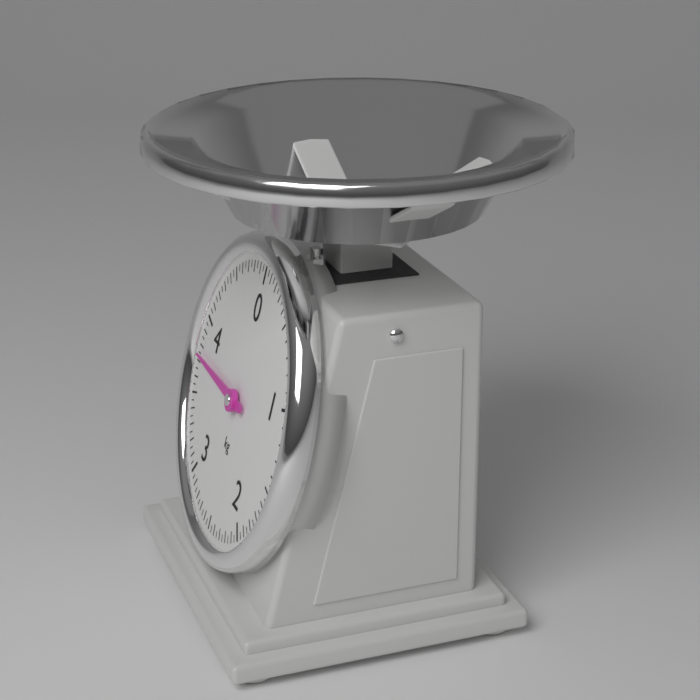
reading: 3.75 kg
